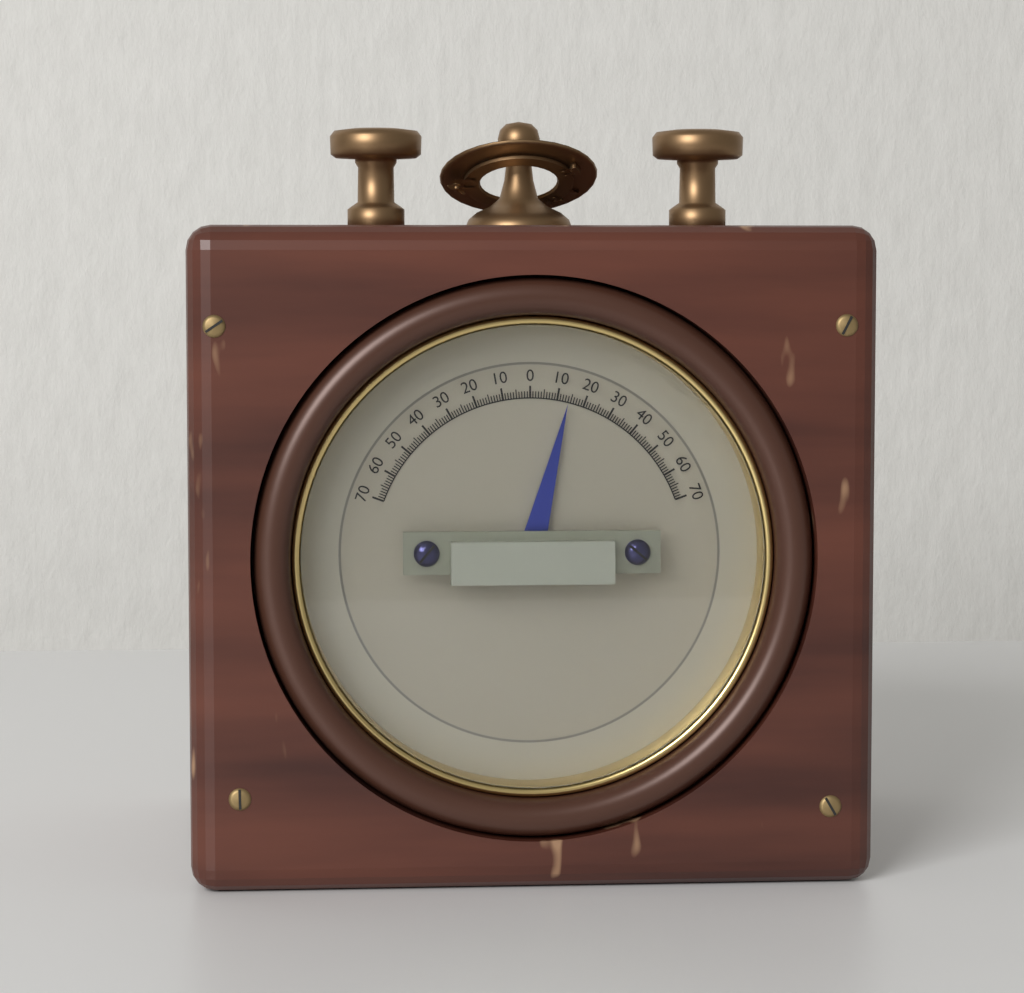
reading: 14 (no unit)
